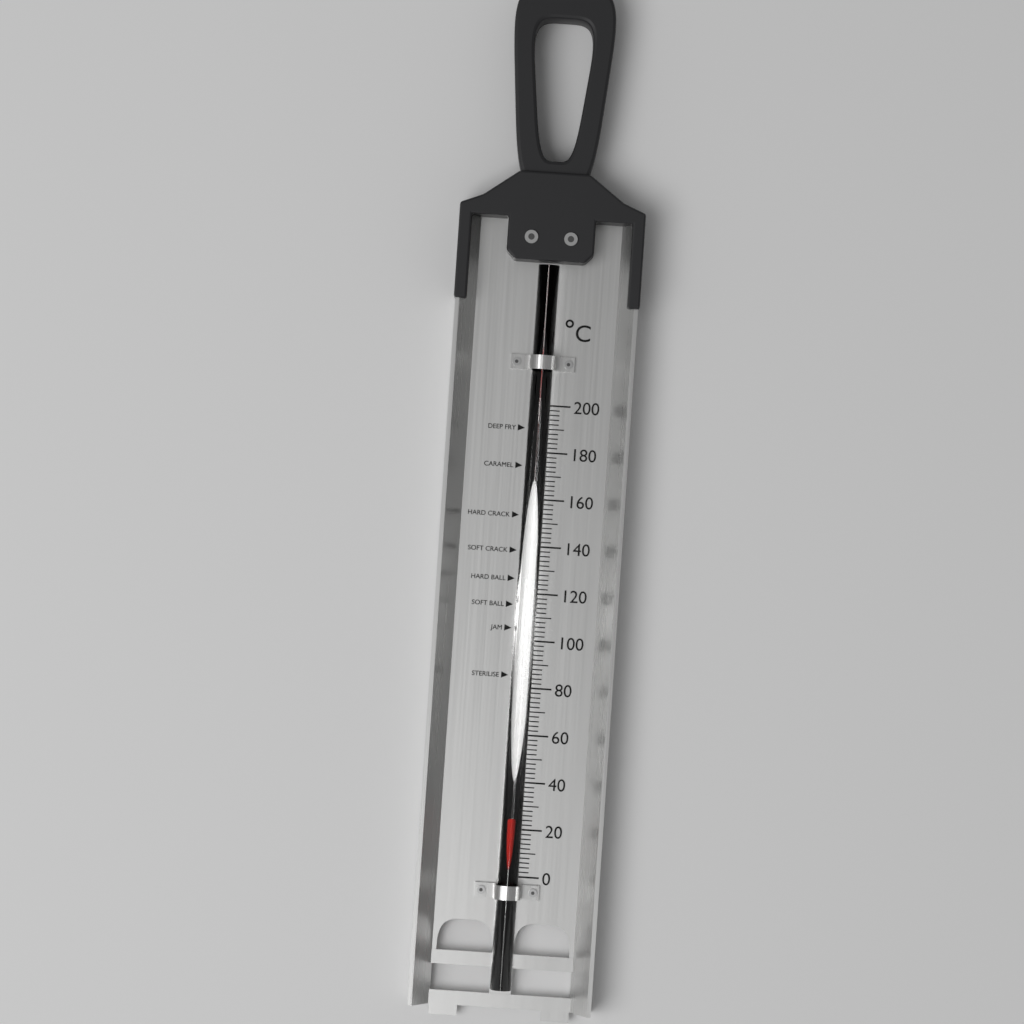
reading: 26 °C
